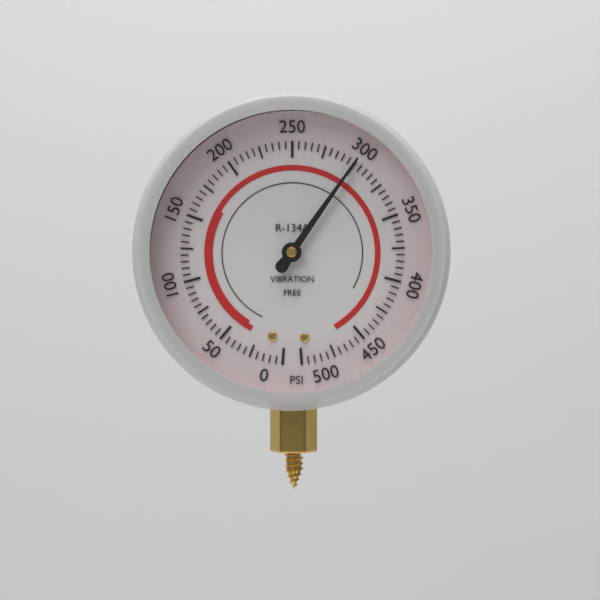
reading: 300 psi
